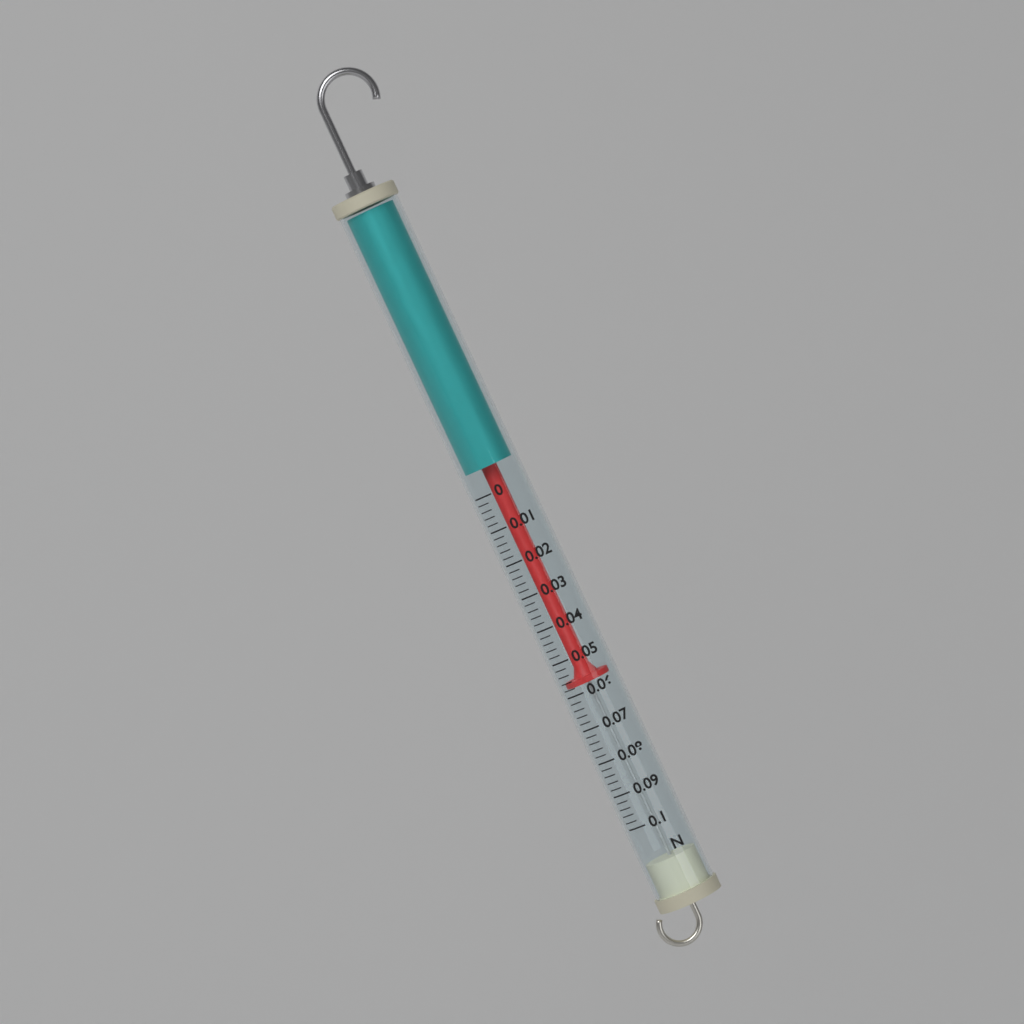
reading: 0.058 N
